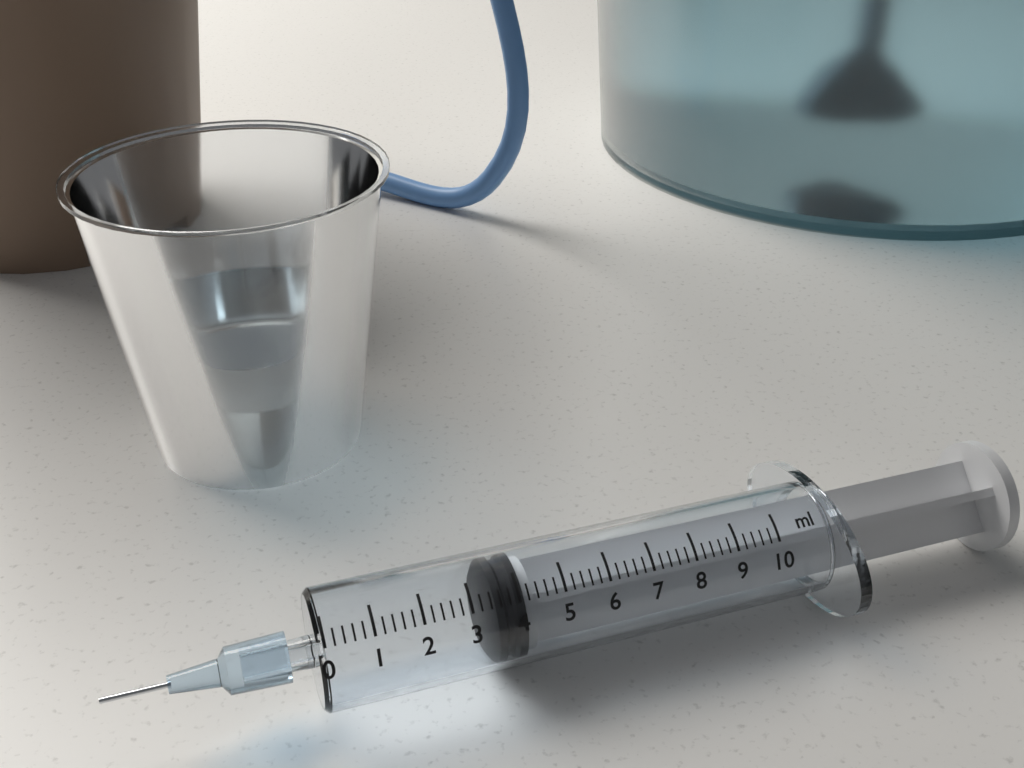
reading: 3.4 ml
